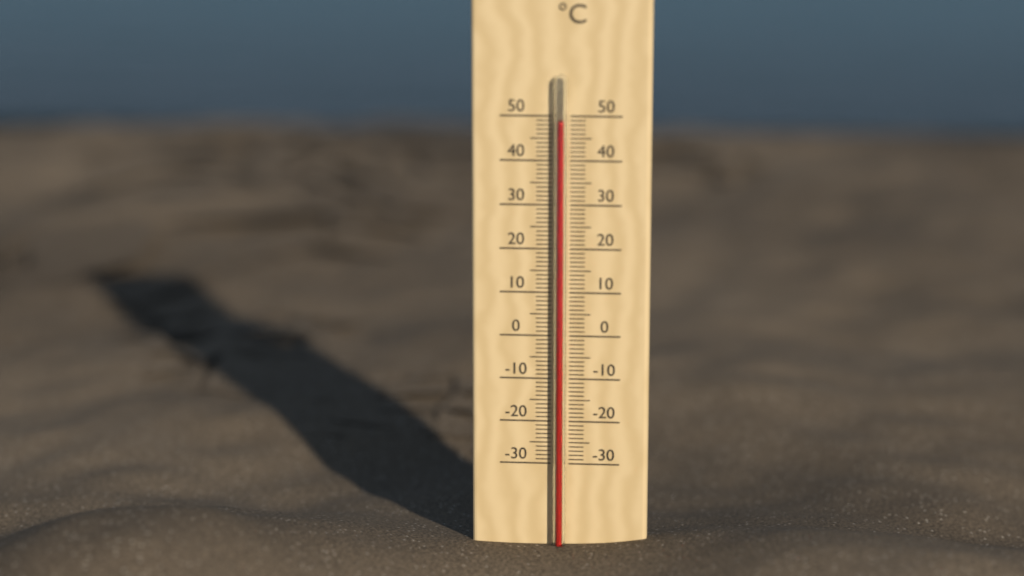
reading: 49 °C
